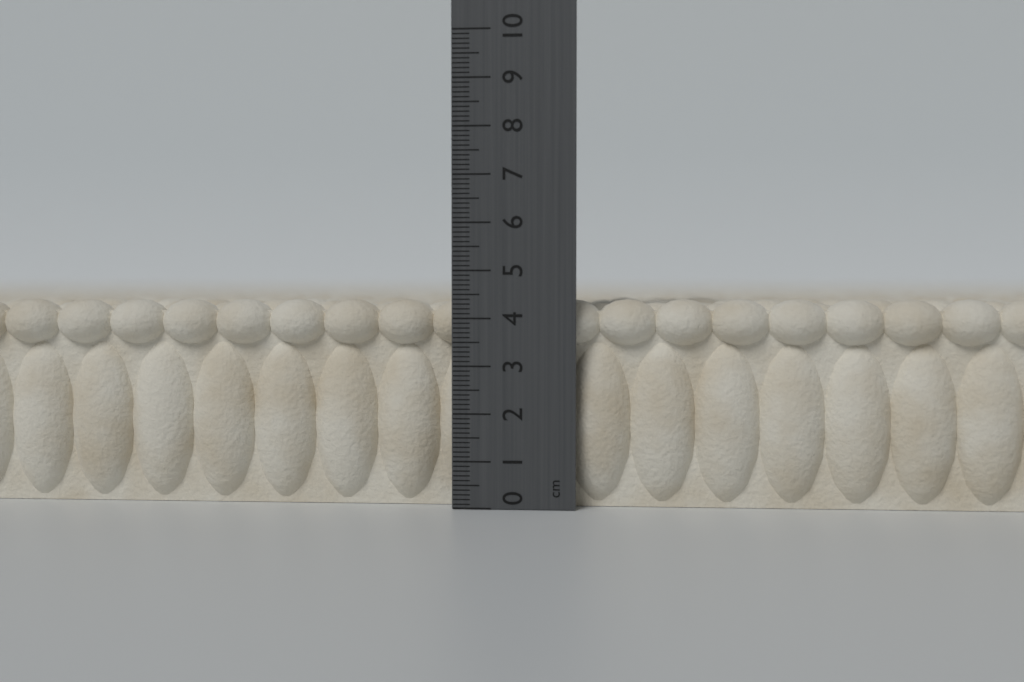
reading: 4.4 cm
